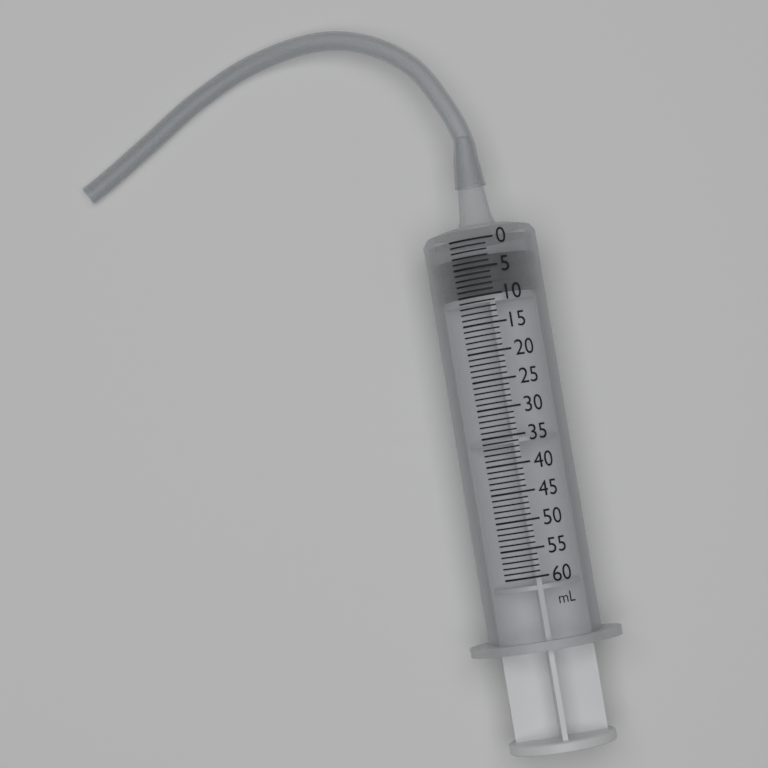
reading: 3 ml
